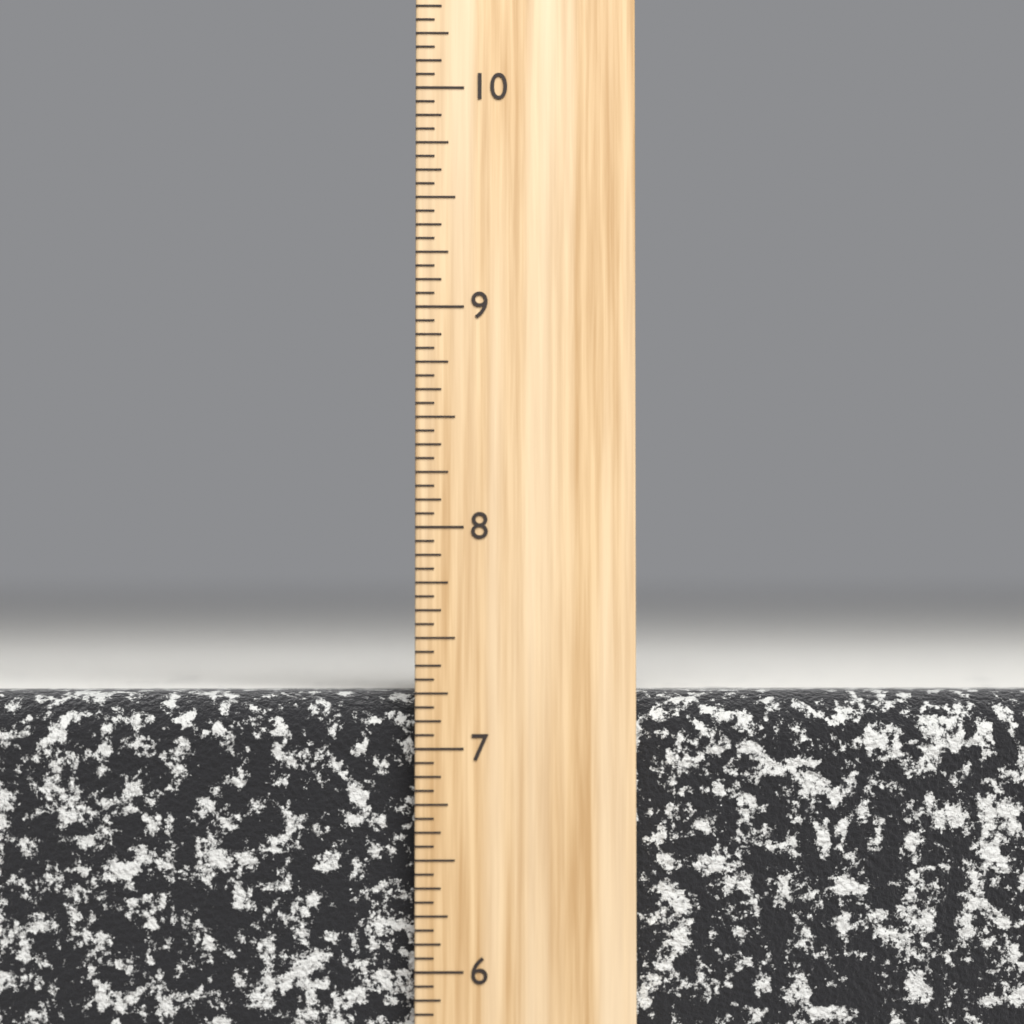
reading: 7.2500 inch
